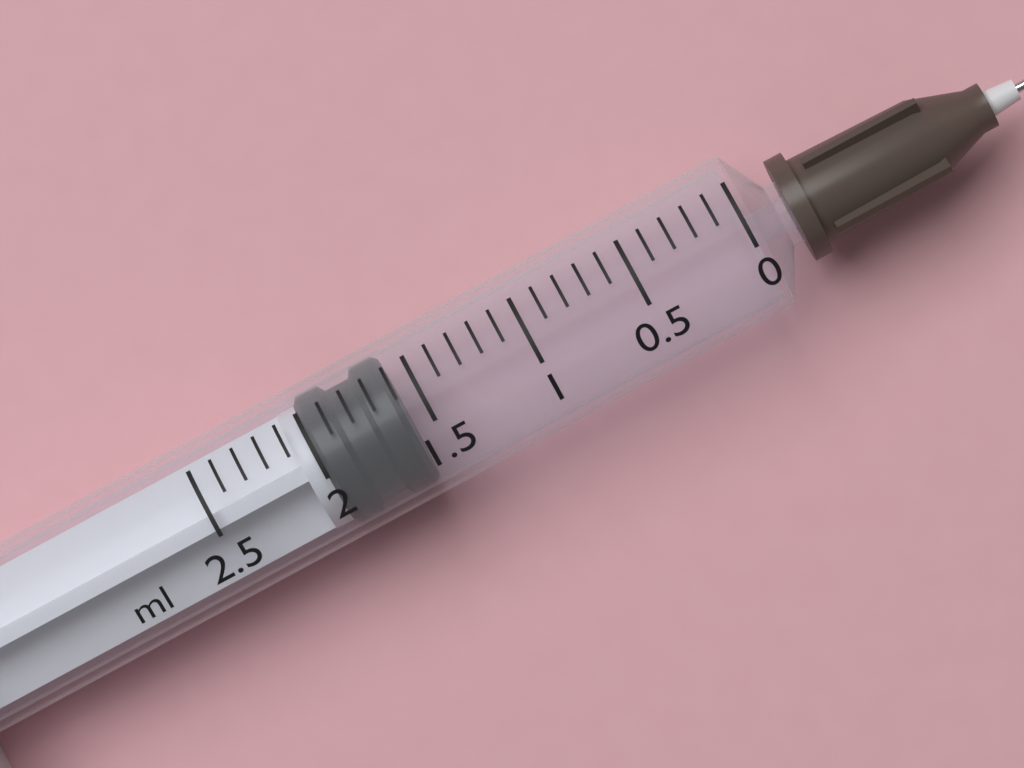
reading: 1.6 ml
